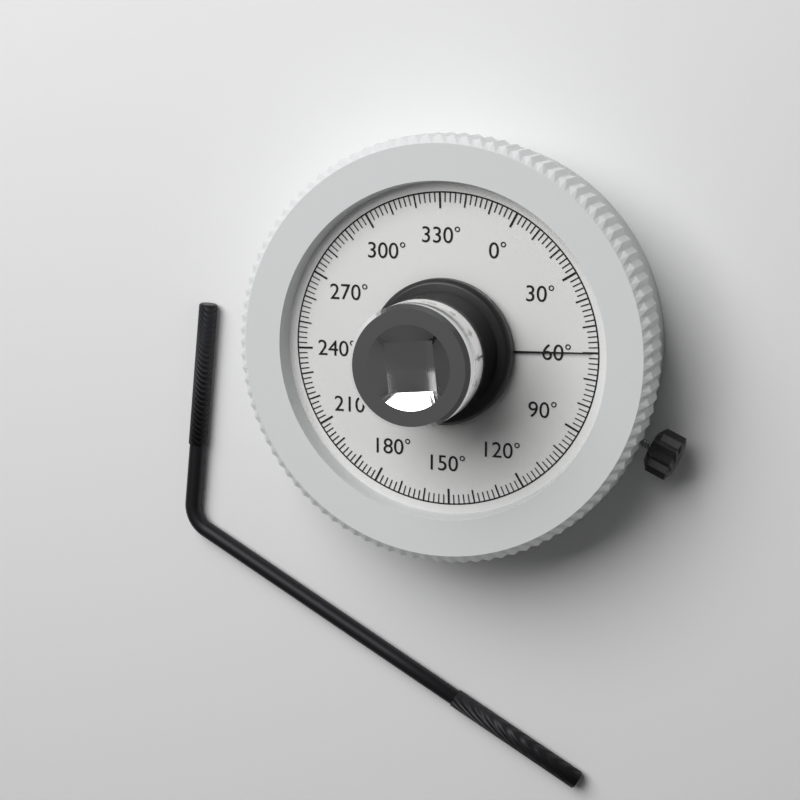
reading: 60 °
